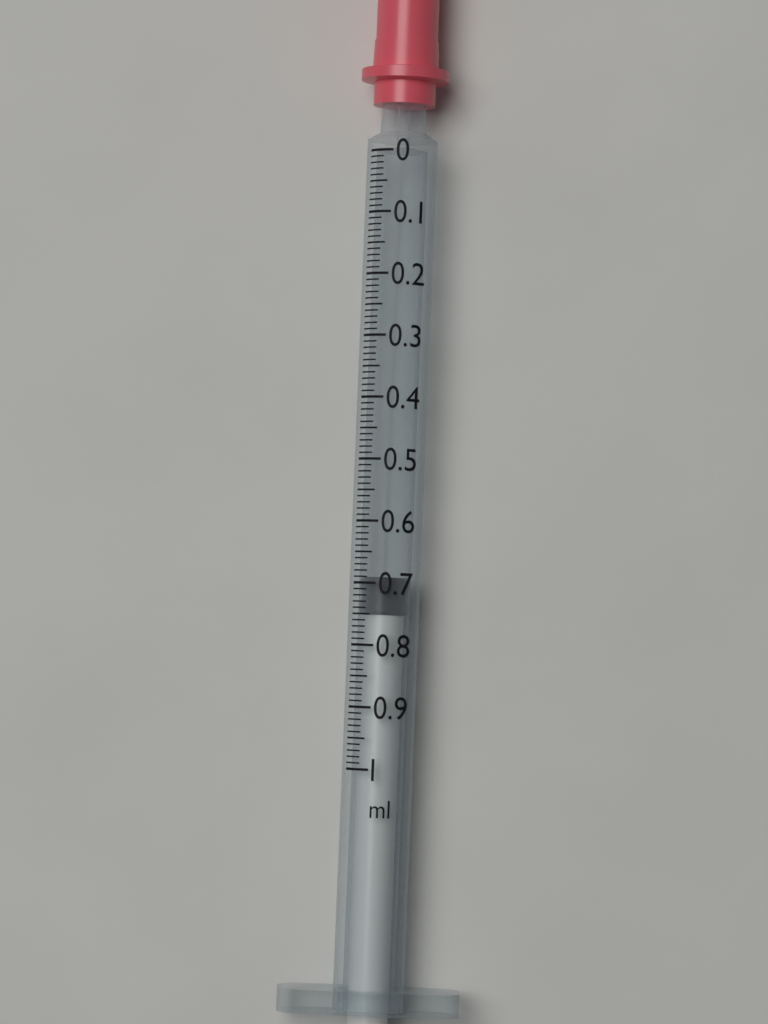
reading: 0.69 ml
